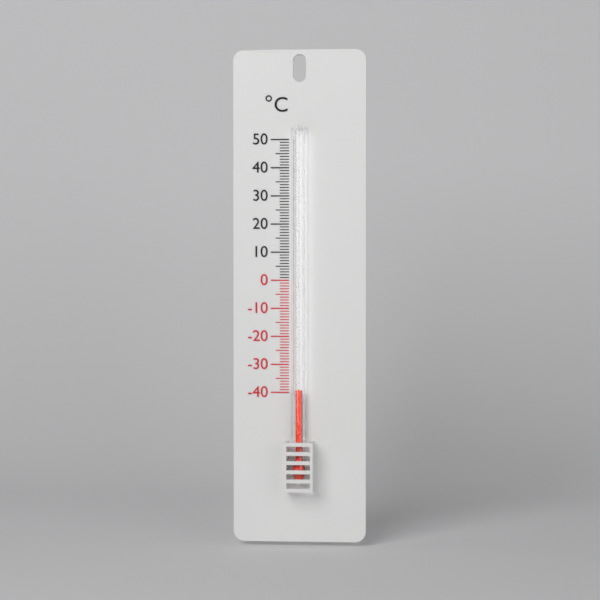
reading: -39 °C
